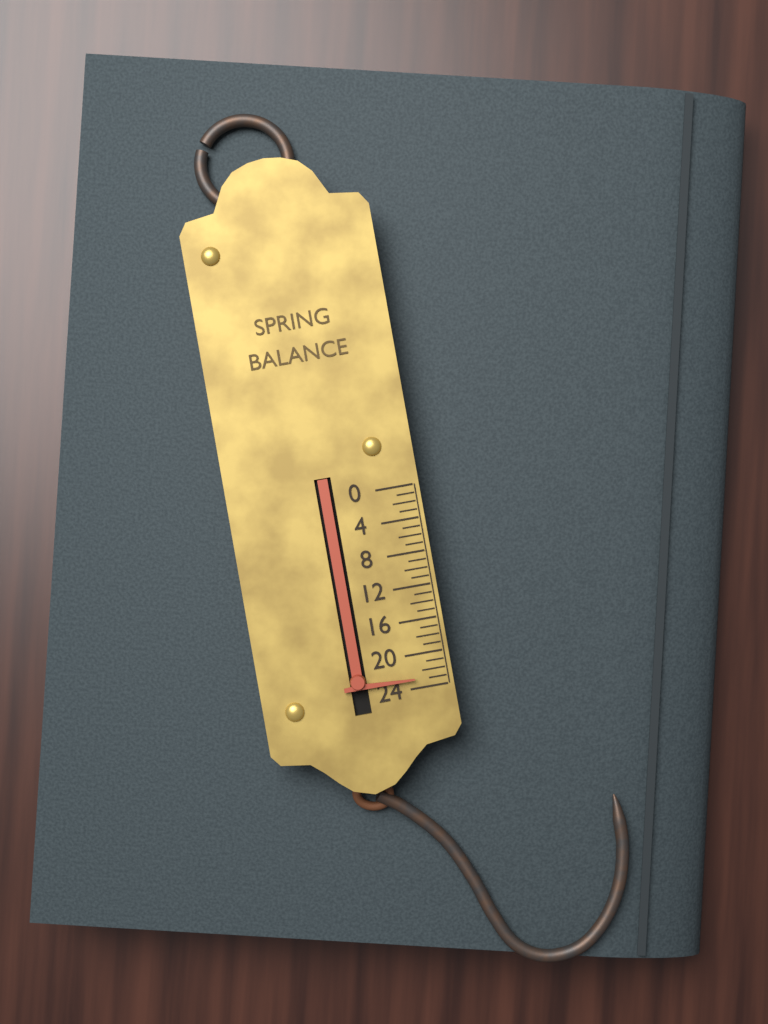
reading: 23 (no unit)
